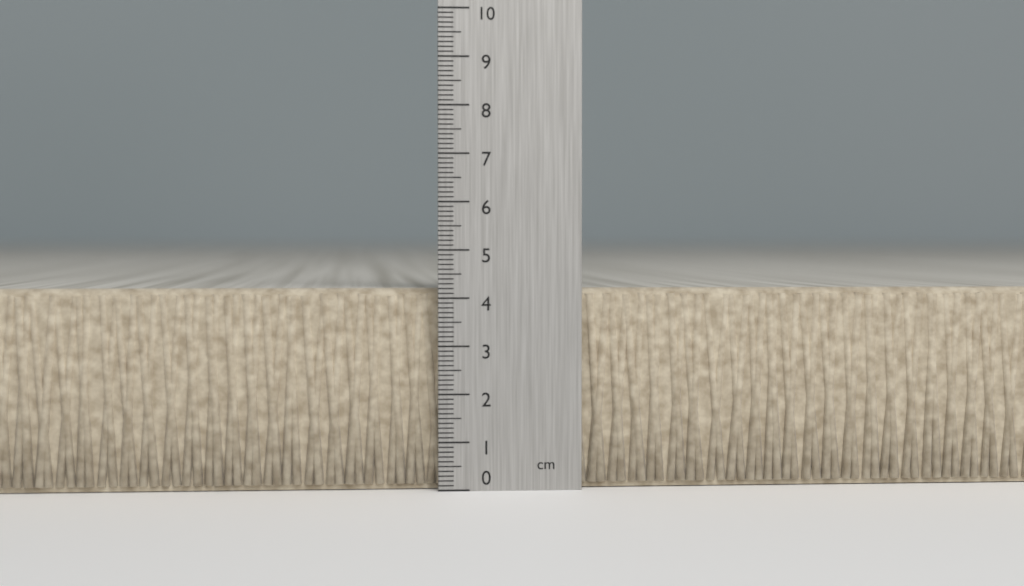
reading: 4.2 cm
